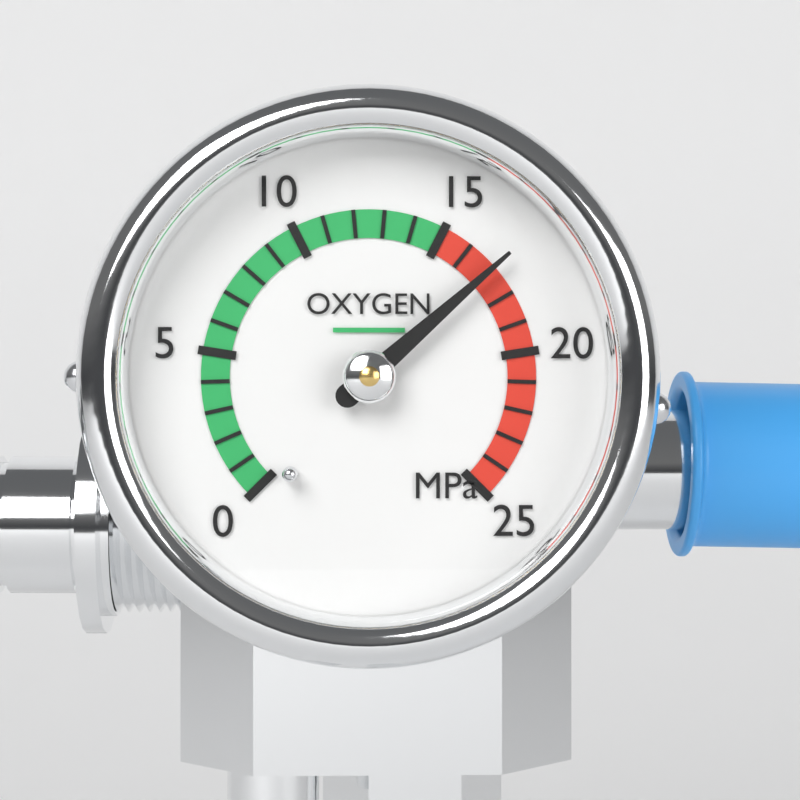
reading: 17 MPa
